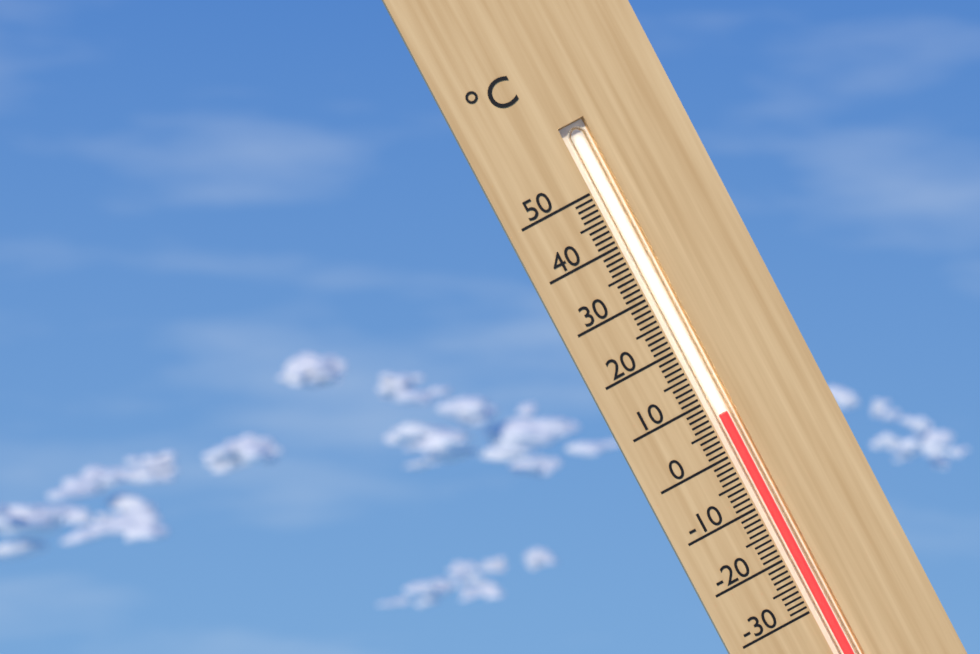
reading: 7 °C
